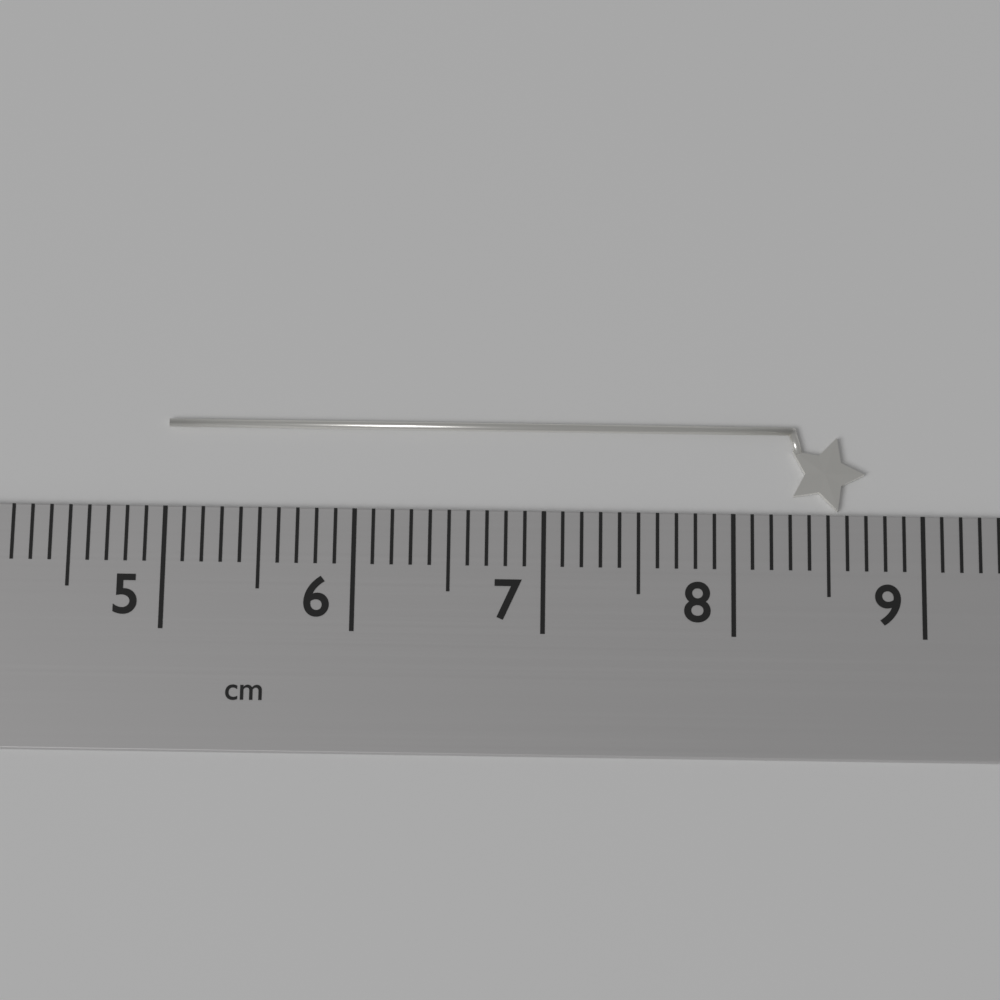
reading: 8.7 cm
